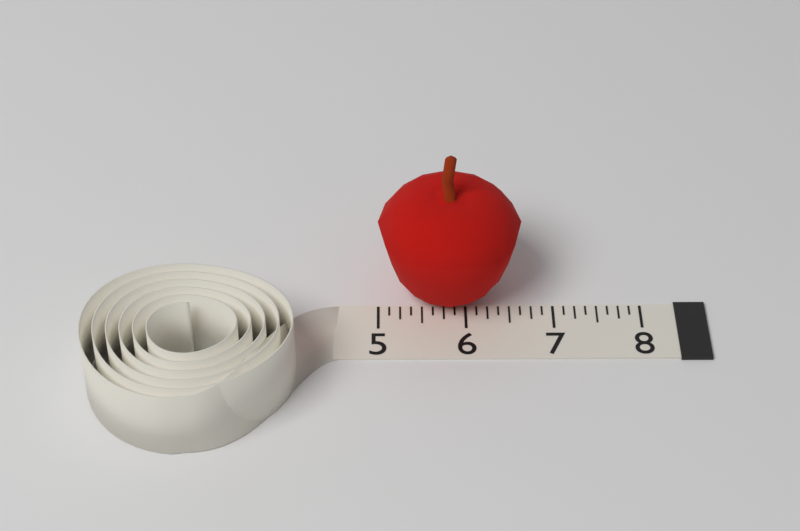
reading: 6.625 (no unit)
